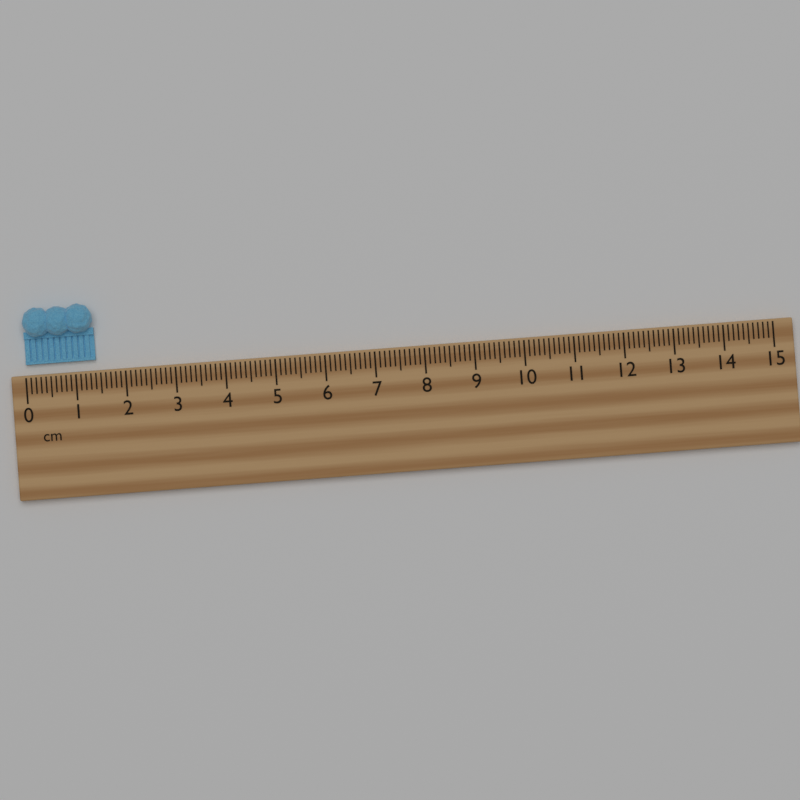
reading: 1.4 cm
